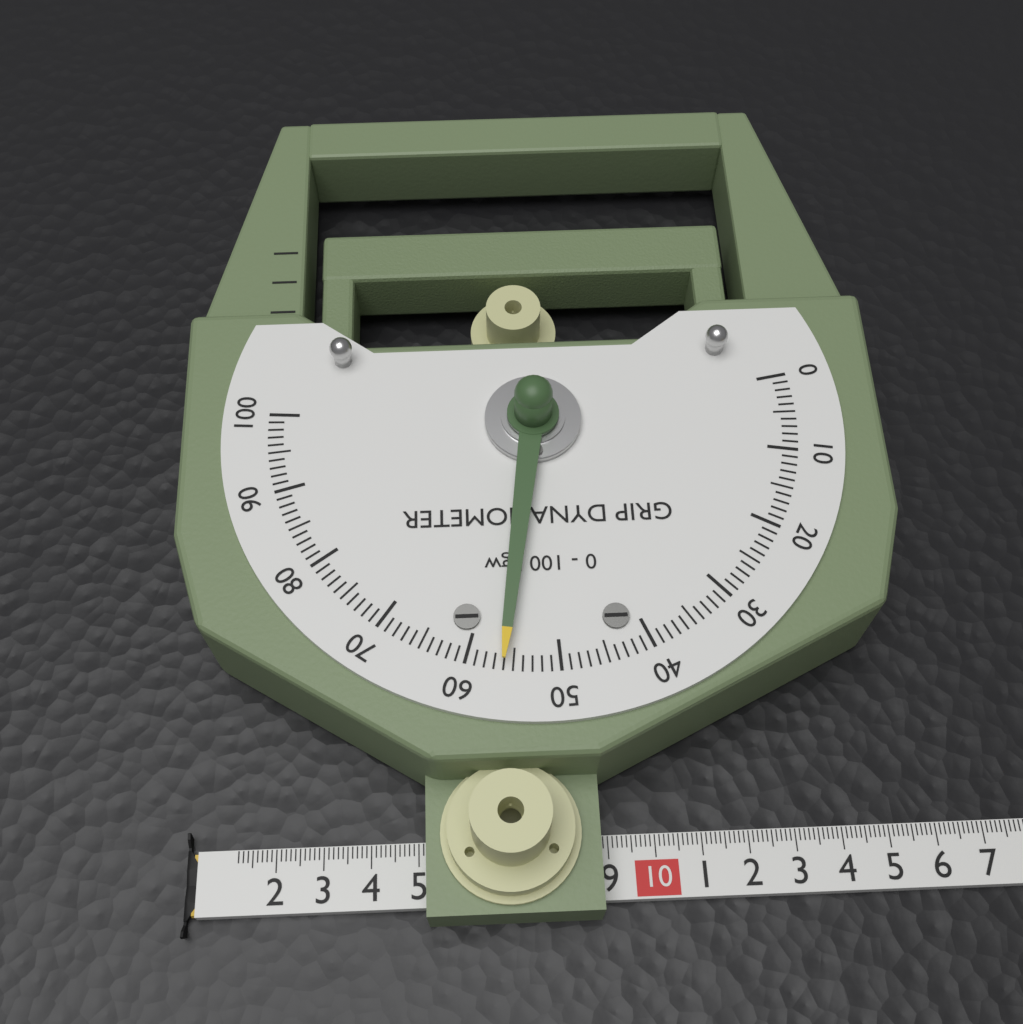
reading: 56 kgw
